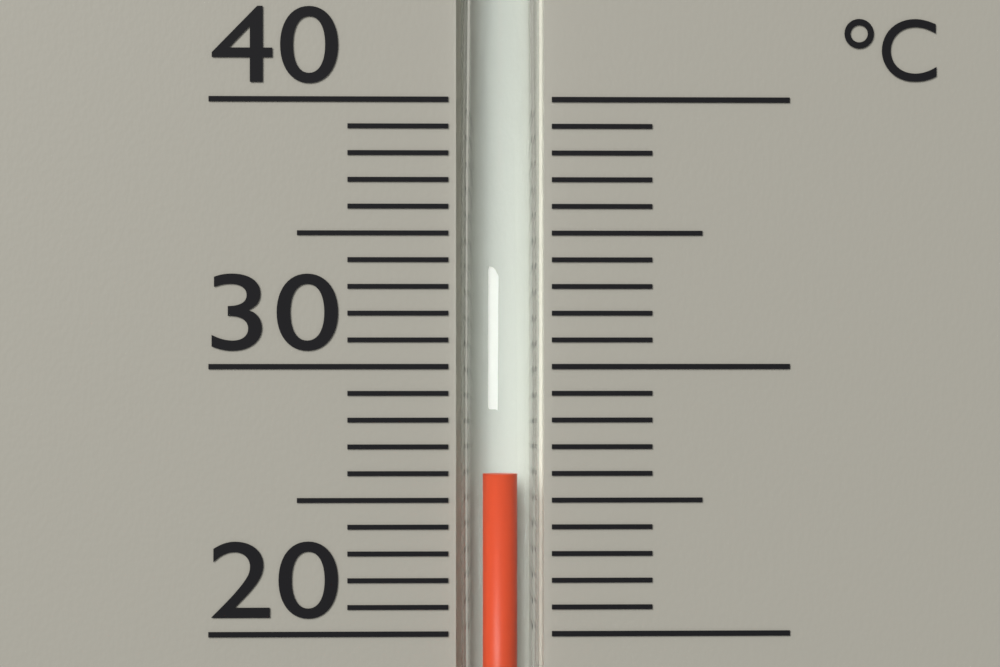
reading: 26 °C
